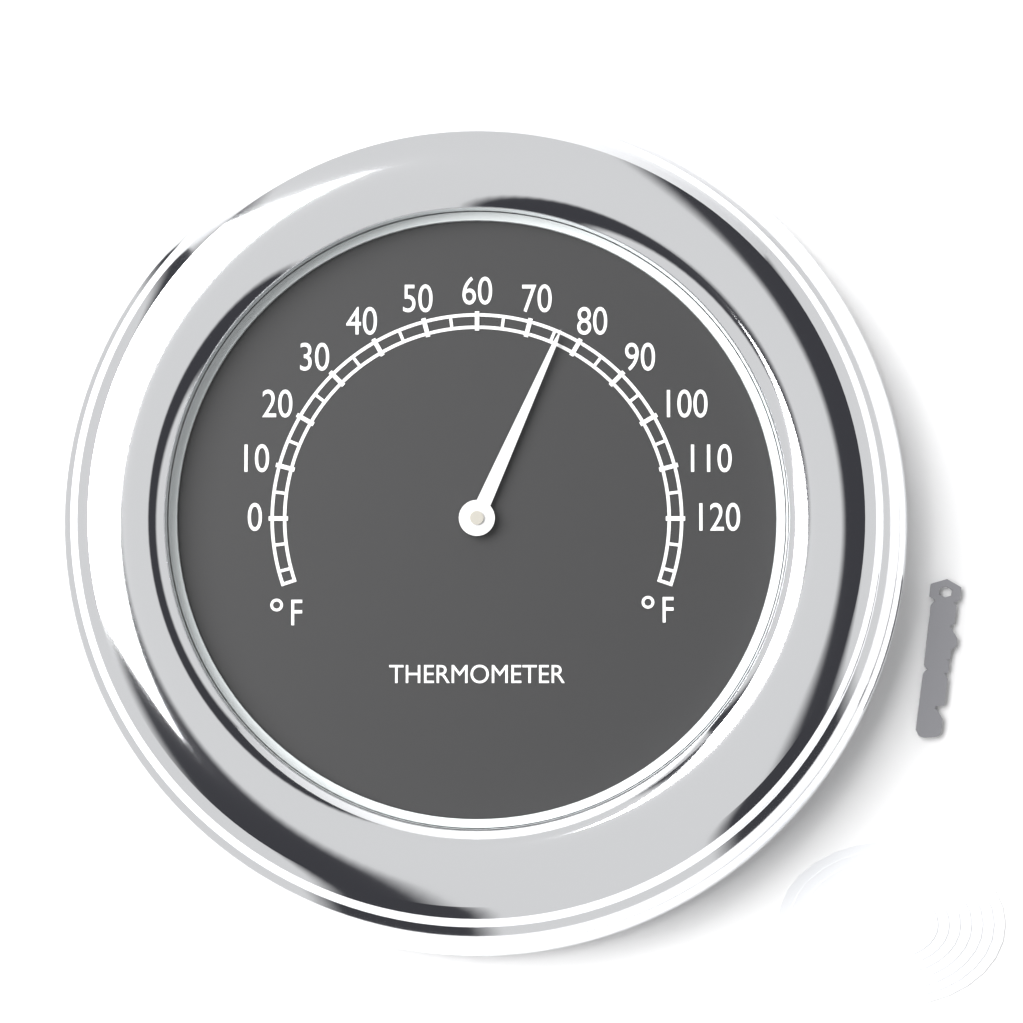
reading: 76 °F
